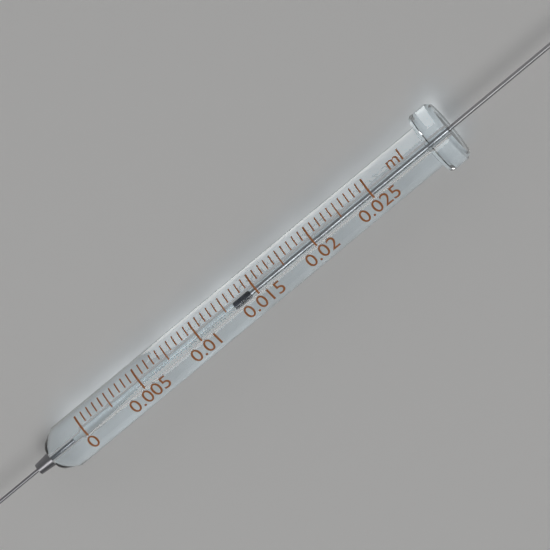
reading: 0.0130 ml
